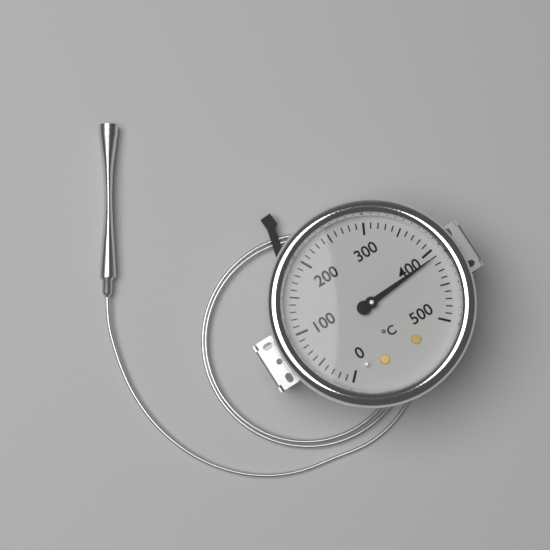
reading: 410 °C
